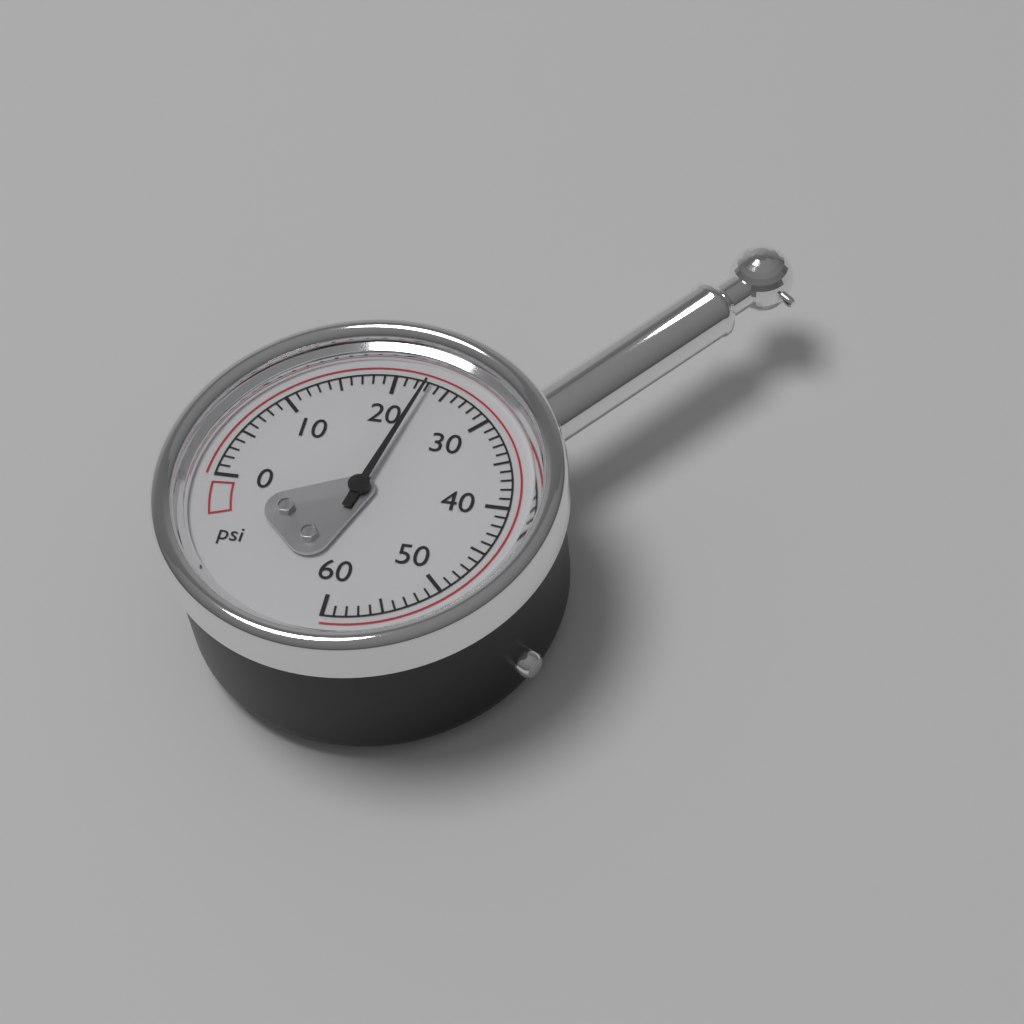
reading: 23 psi
